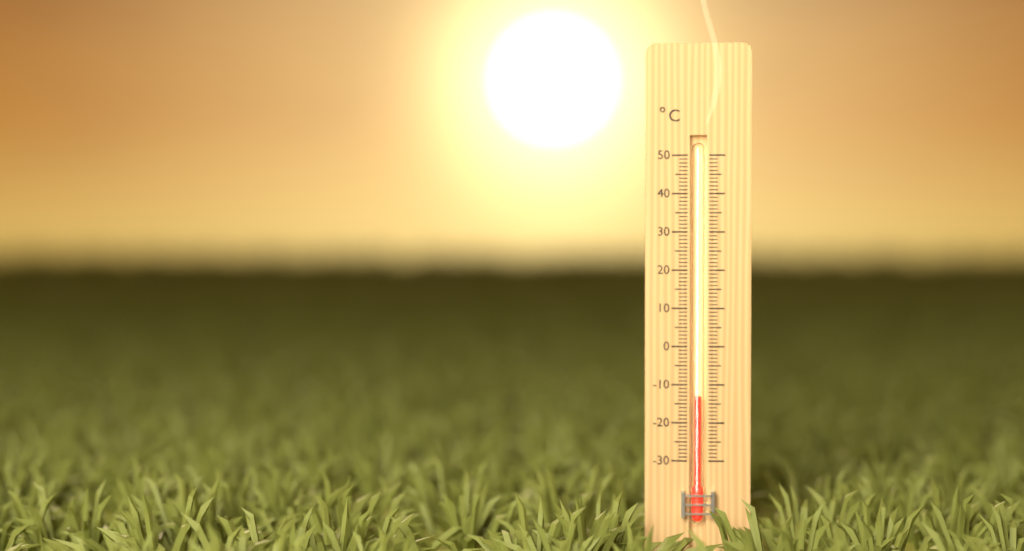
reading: -13 °C
